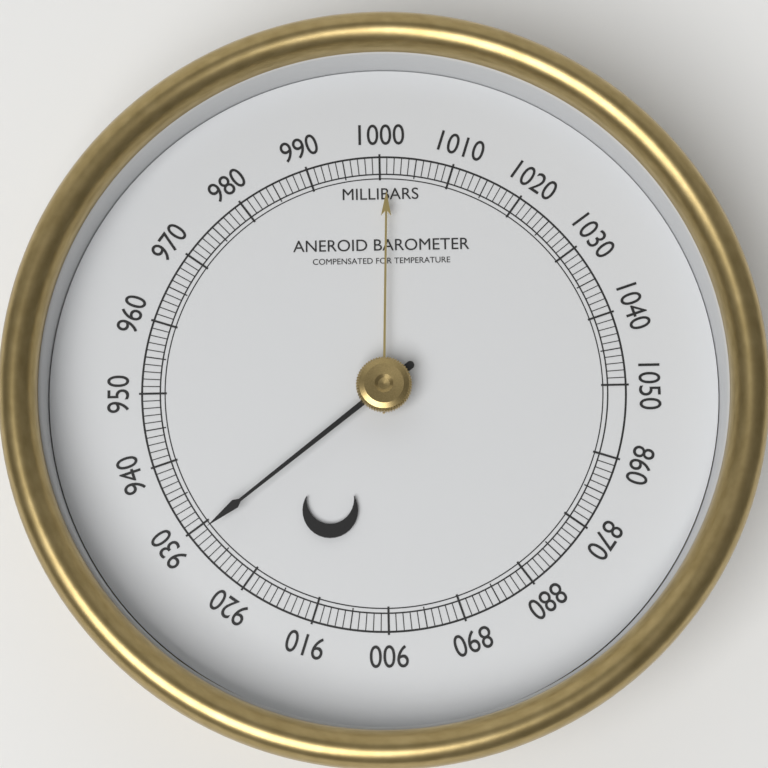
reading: 929 mbar
